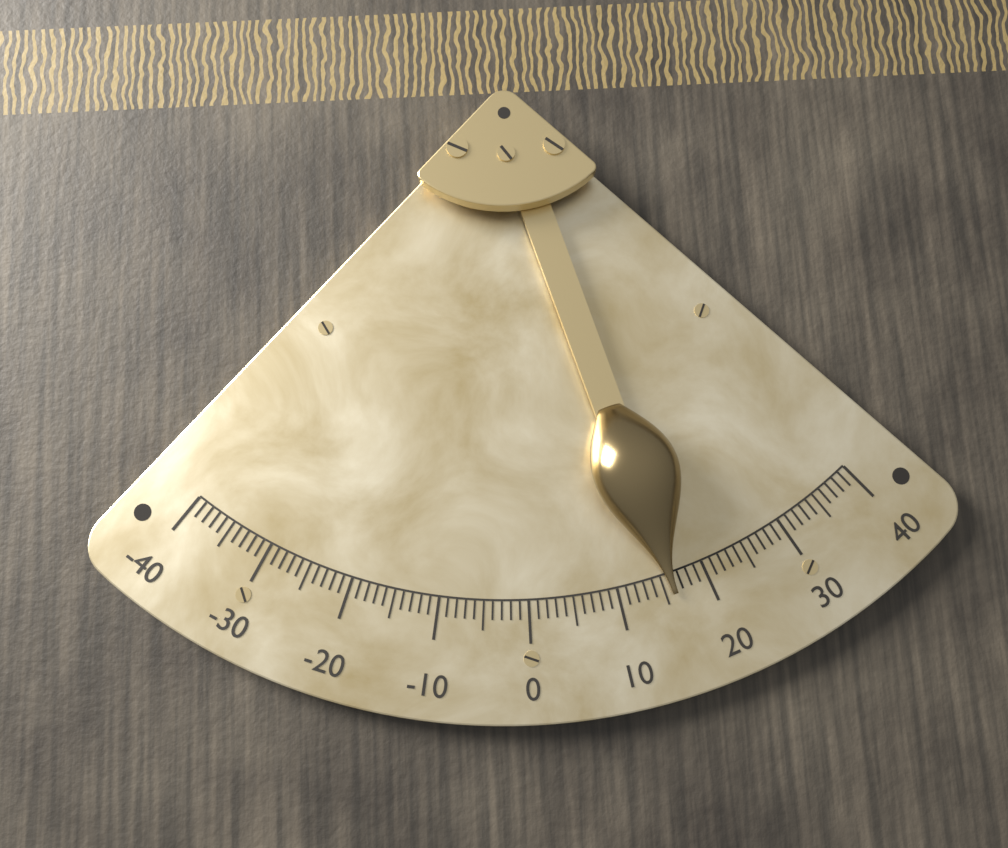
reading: 16 (no unit)
